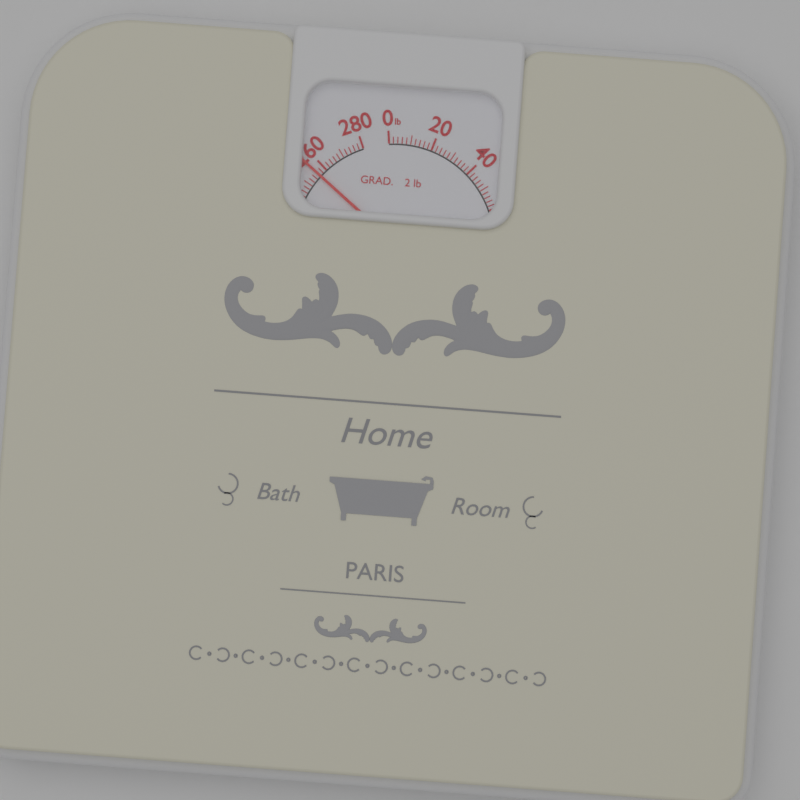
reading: 256 lb
